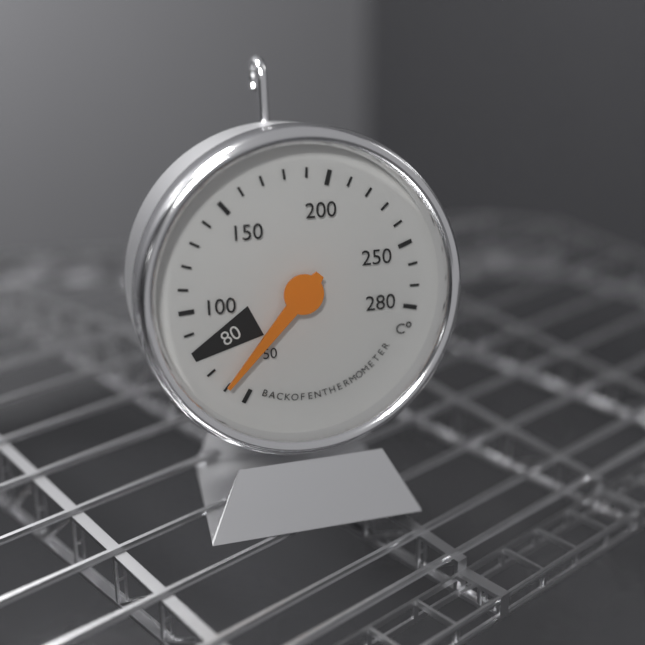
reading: 60 °C
